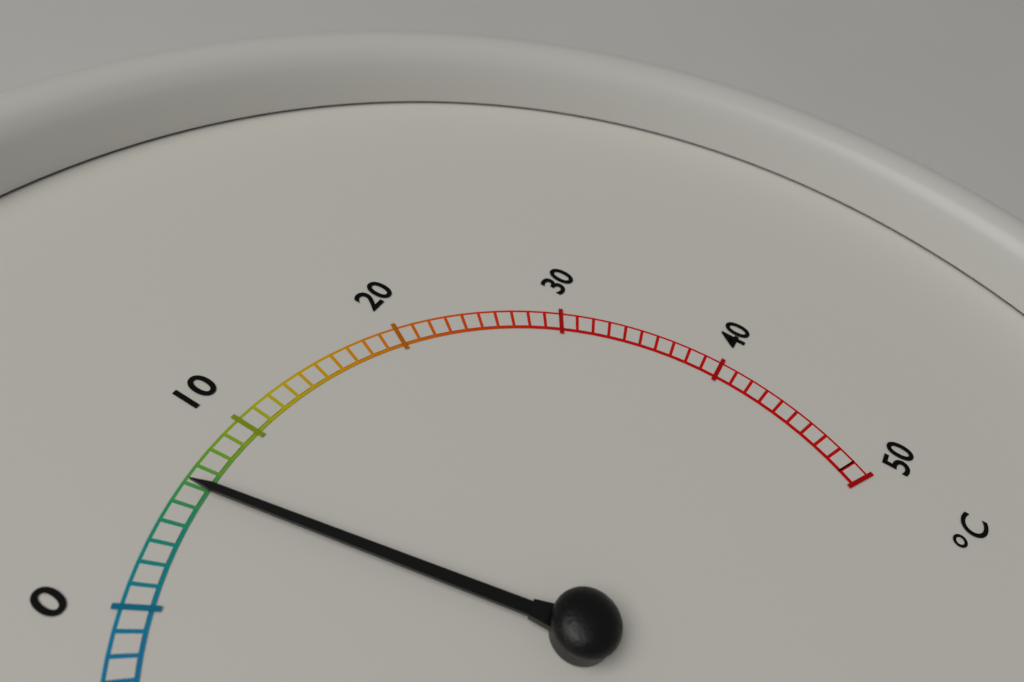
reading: 6 °C
